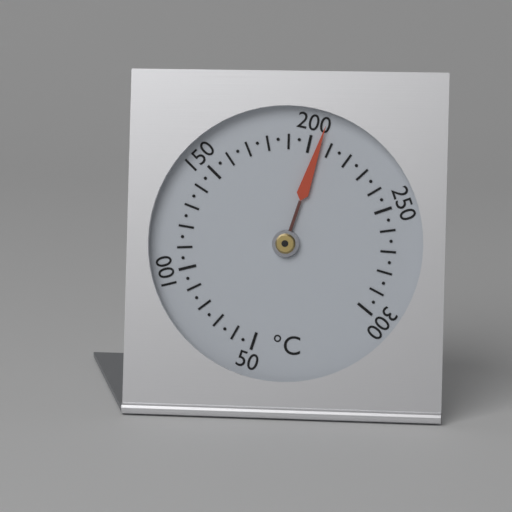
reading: 205 °C
